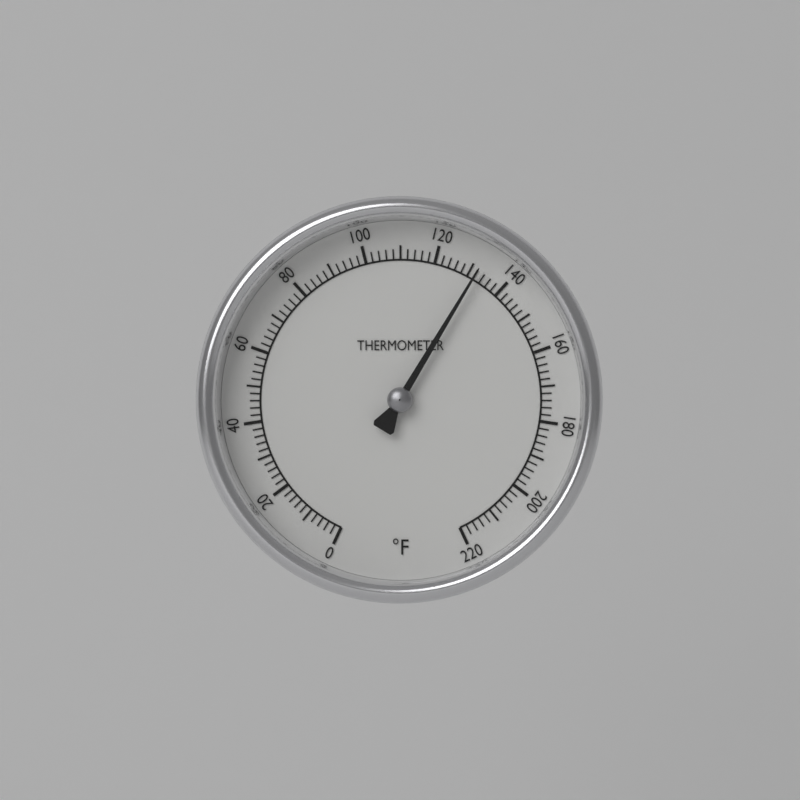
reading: 132 °F
